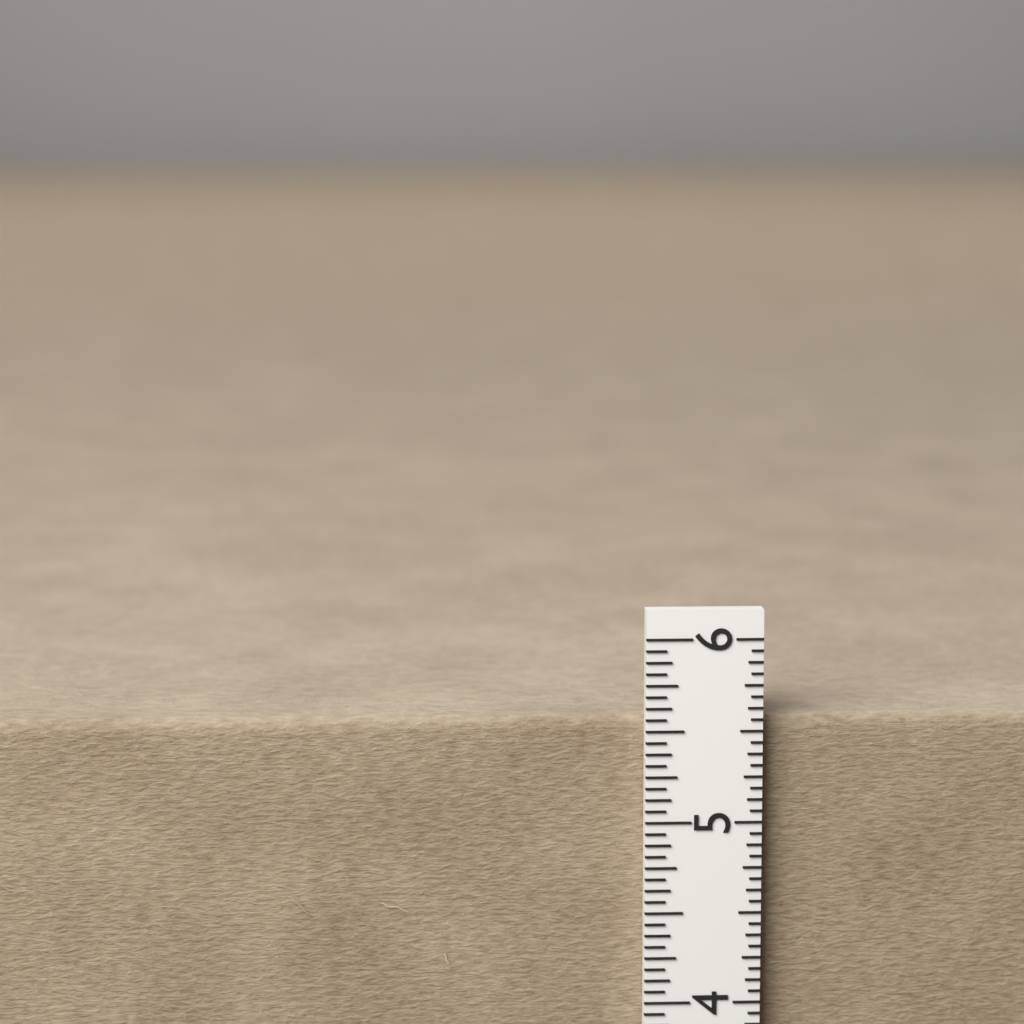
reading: 5.5625 in
